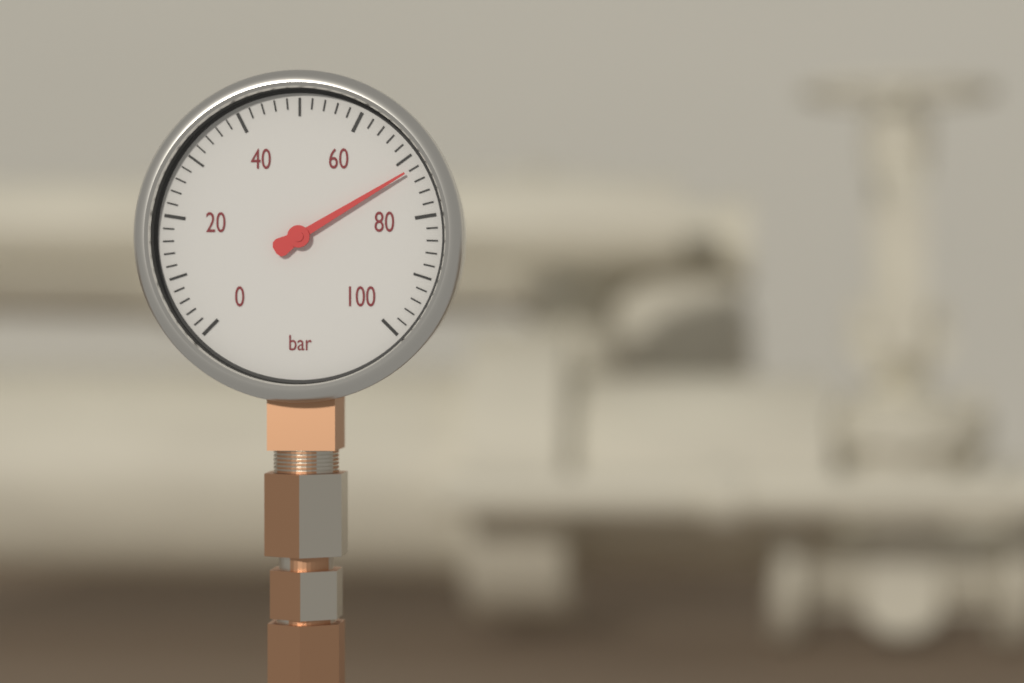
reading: 72 bar
